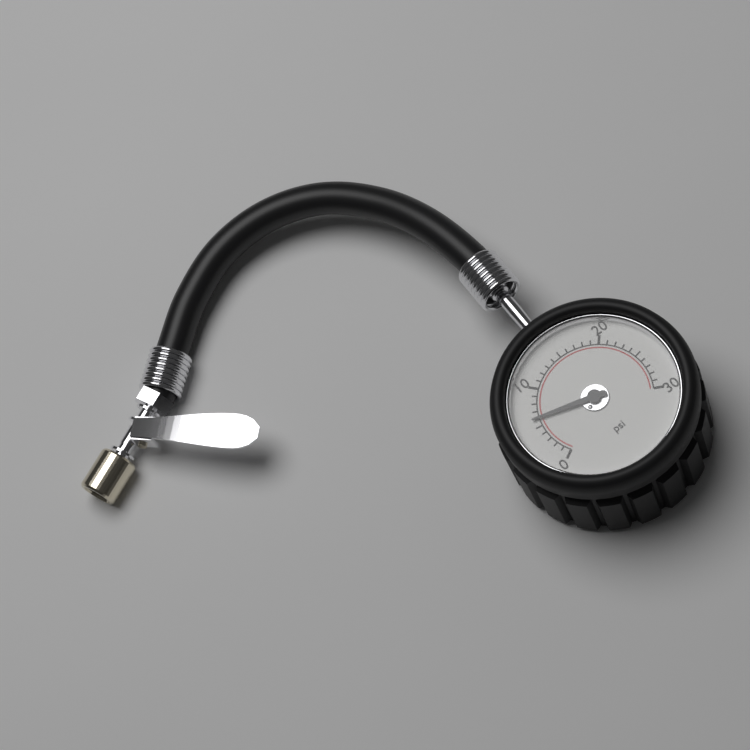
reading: 6 psi
